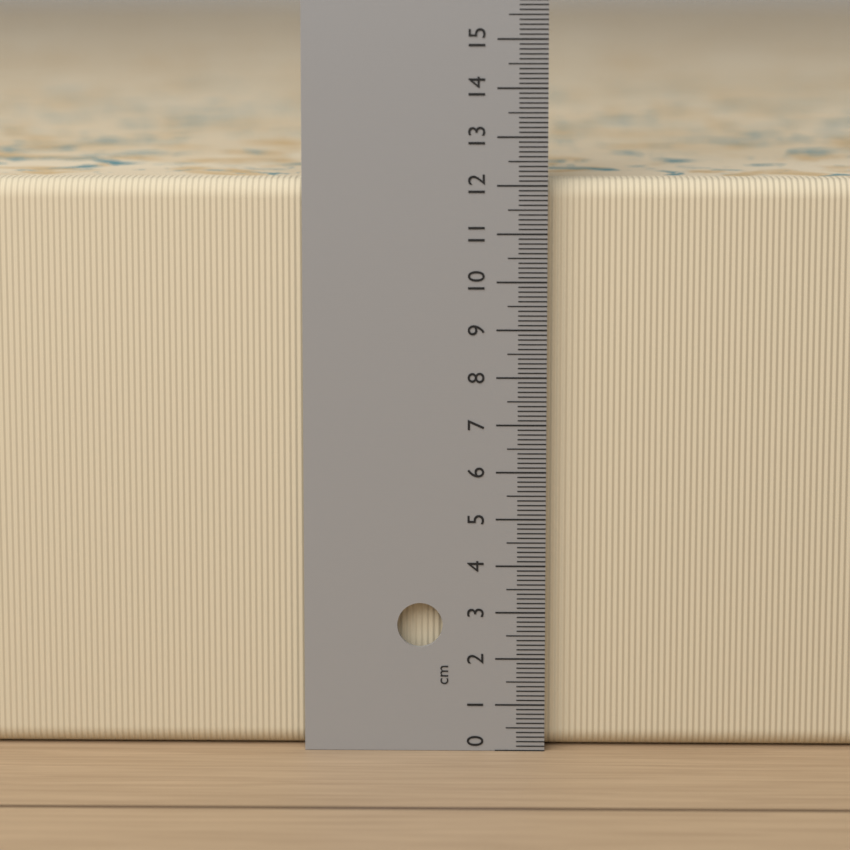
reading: 12.1 cm
